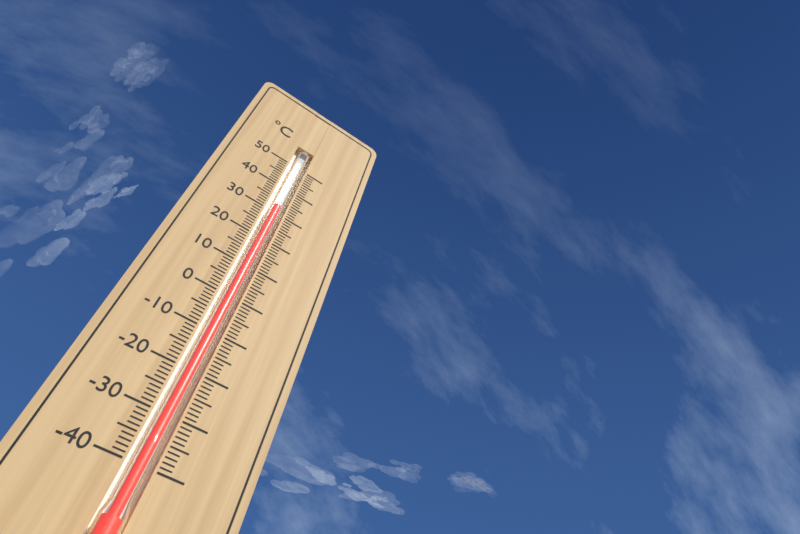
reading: 32 °C
